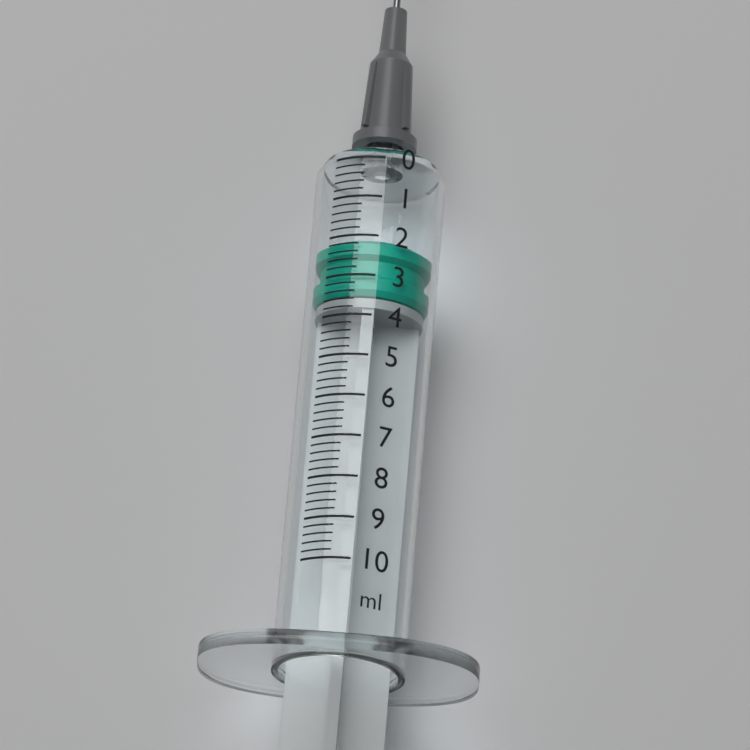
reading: 2.0 ml
